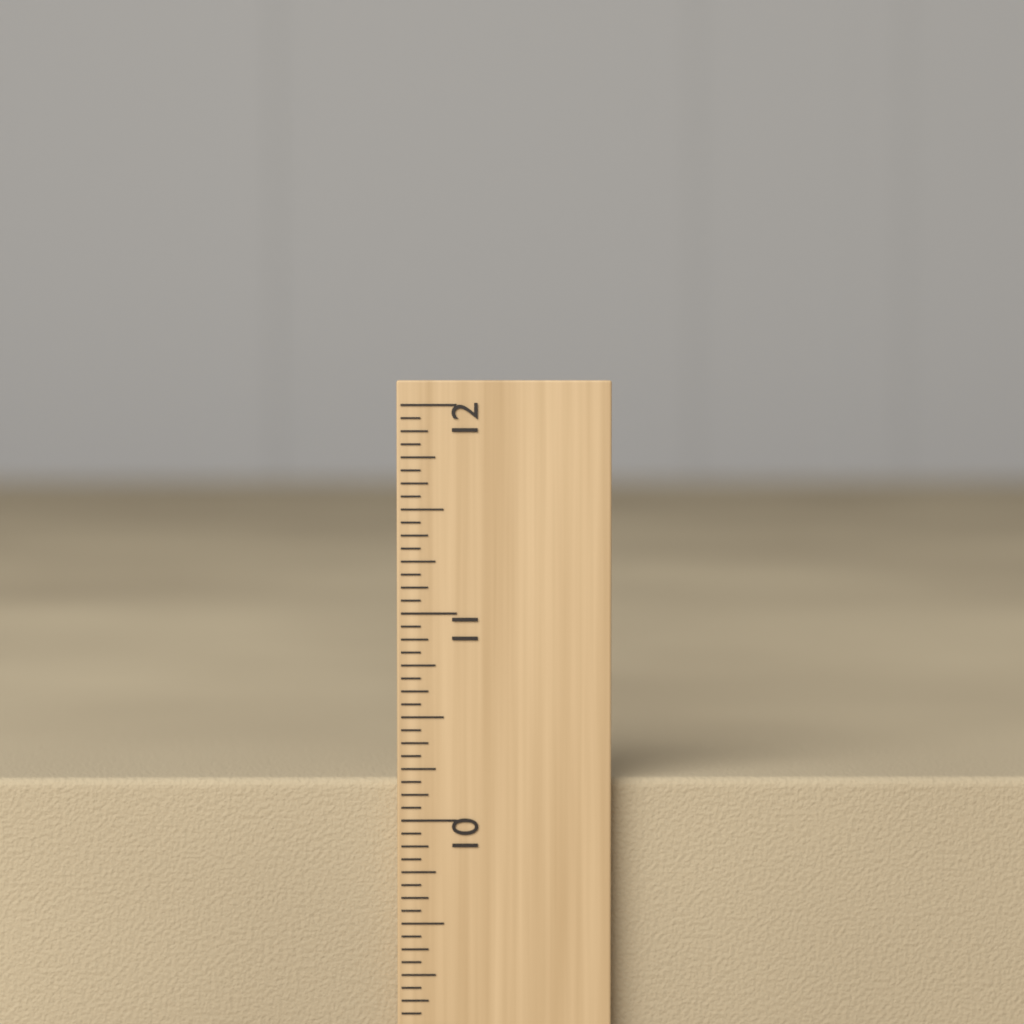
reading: 10.1875 inch
